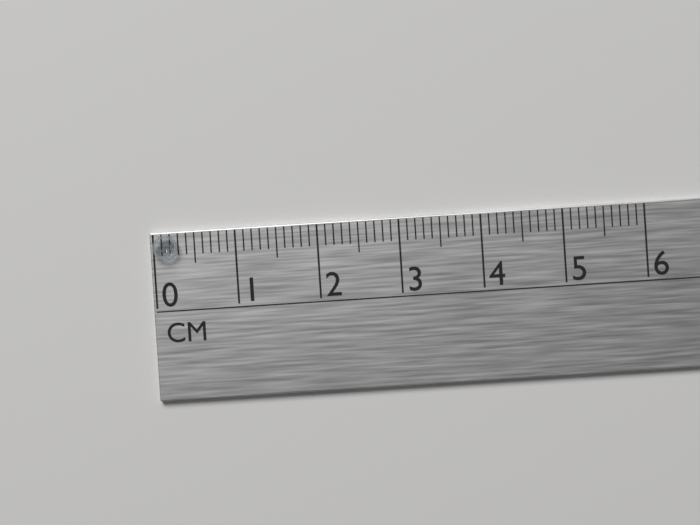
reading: 0.3 cm
